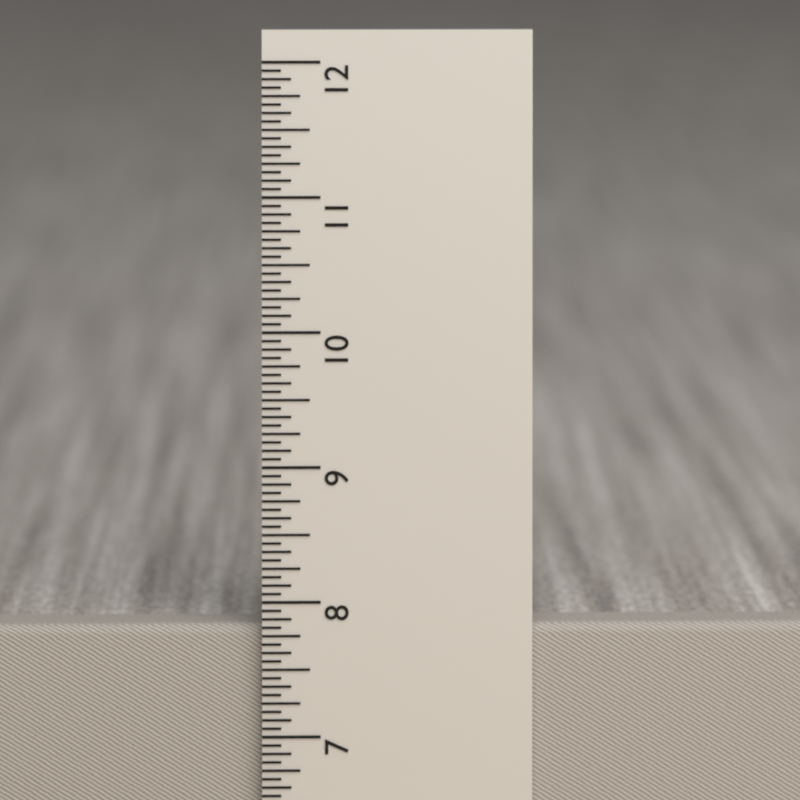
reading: 7.8125 in
